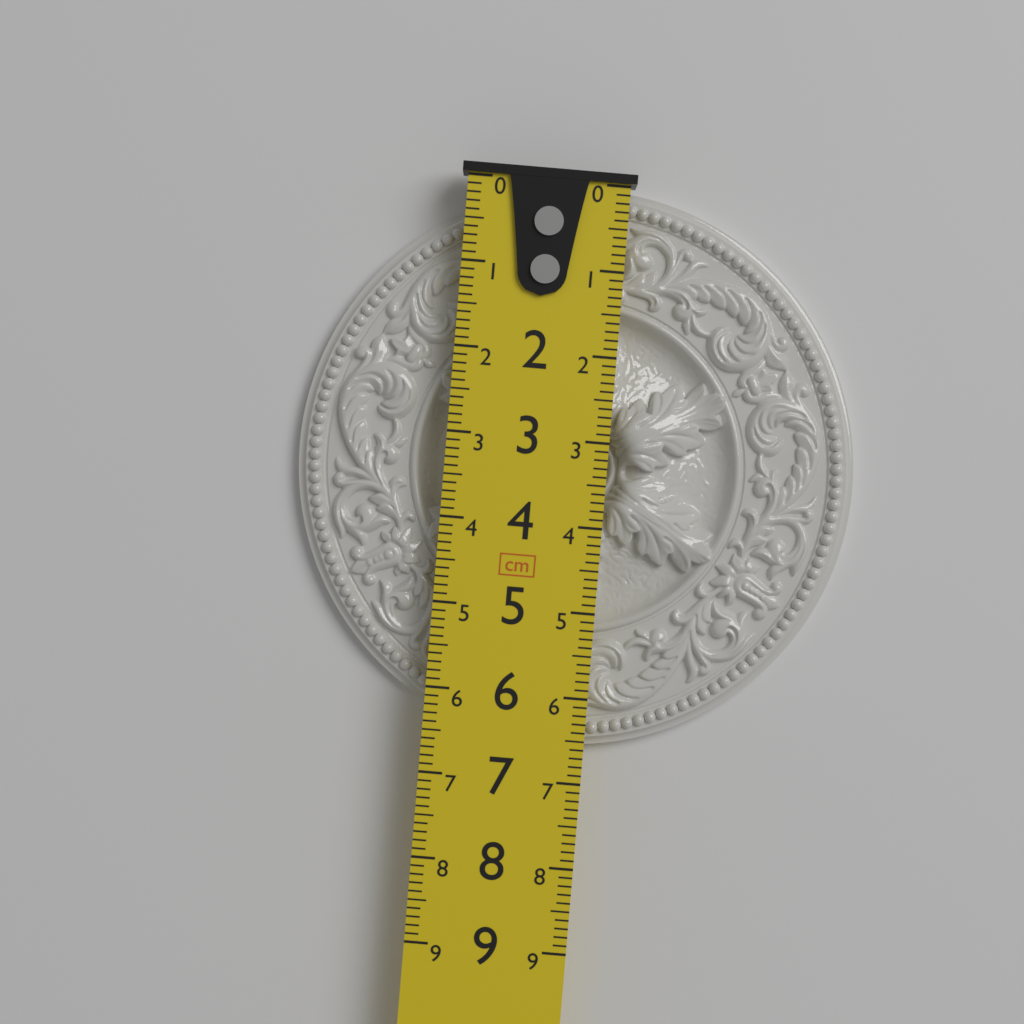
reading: 6.6 cm
